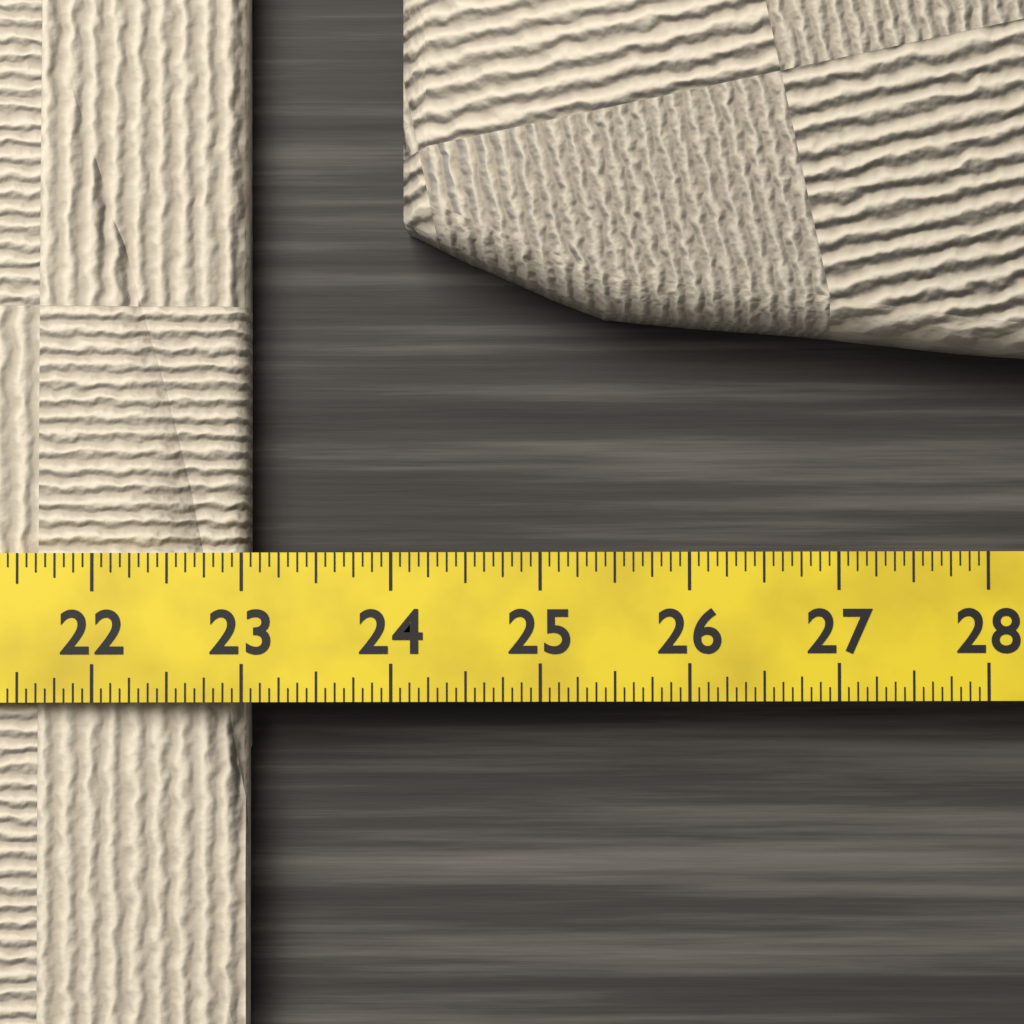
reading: 23.0000 (no unit)
